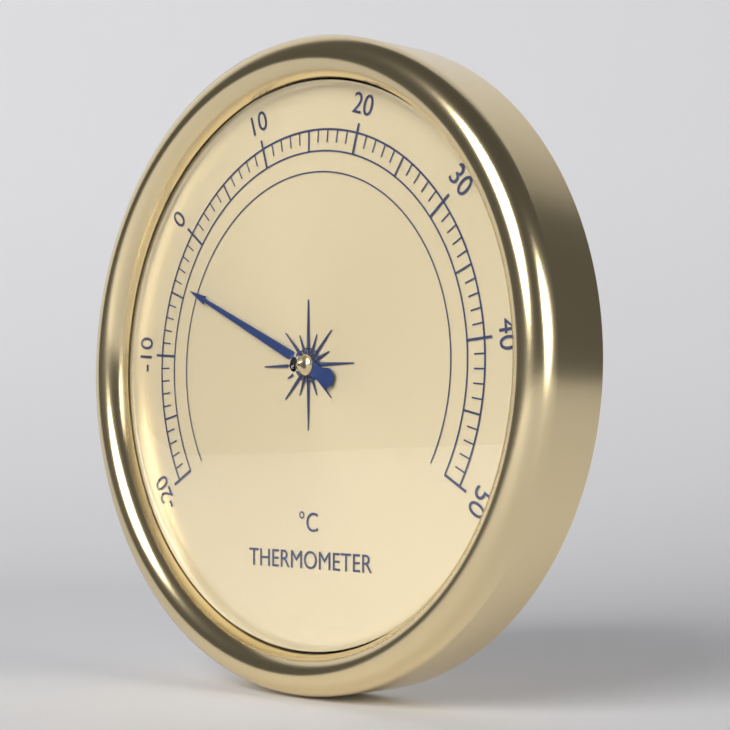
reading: -4 °C
